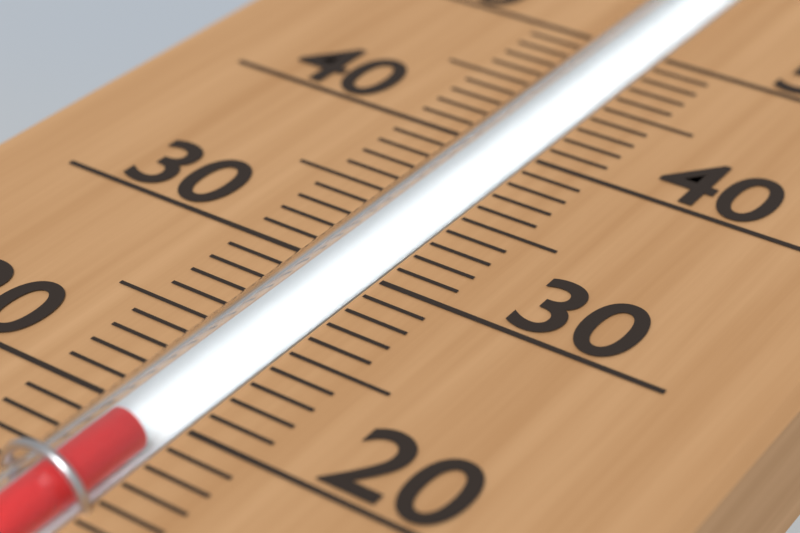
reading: 19 (no unit)
